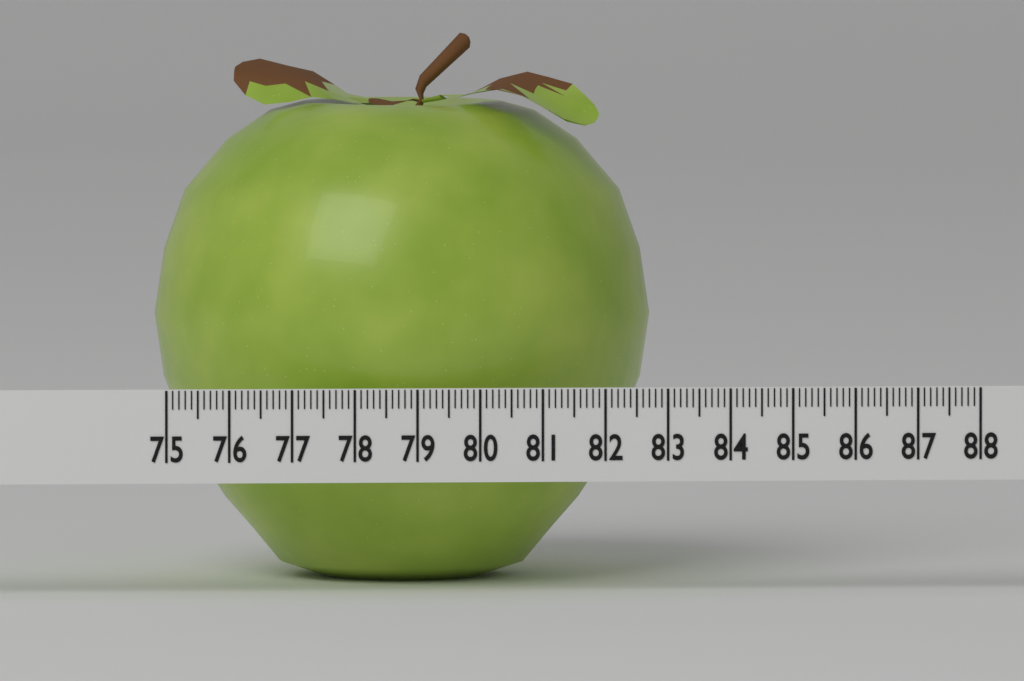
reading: 83.0 (no unit)
